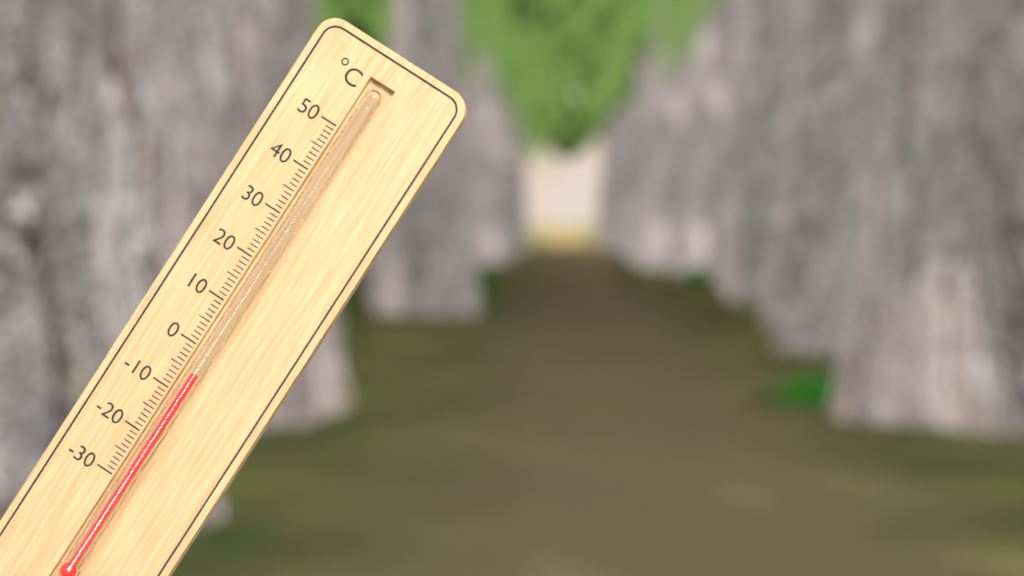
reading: -5 °C
